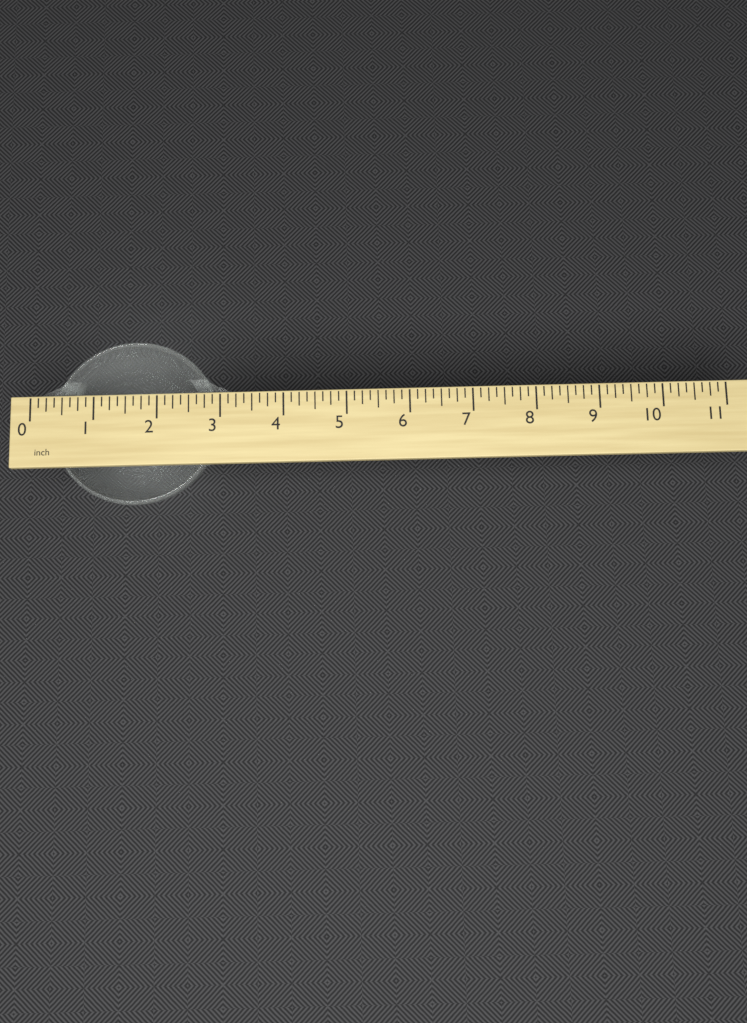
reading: 3.250 inch
